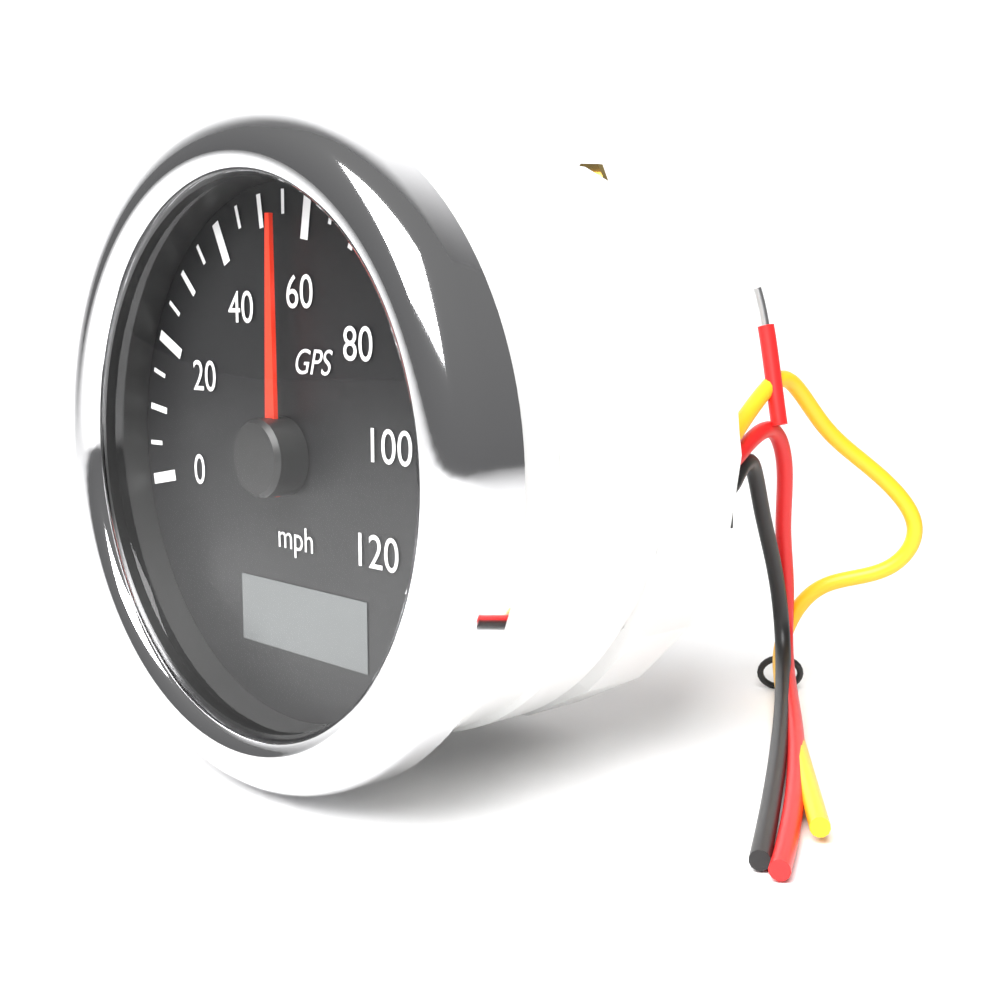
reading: 55 mph
